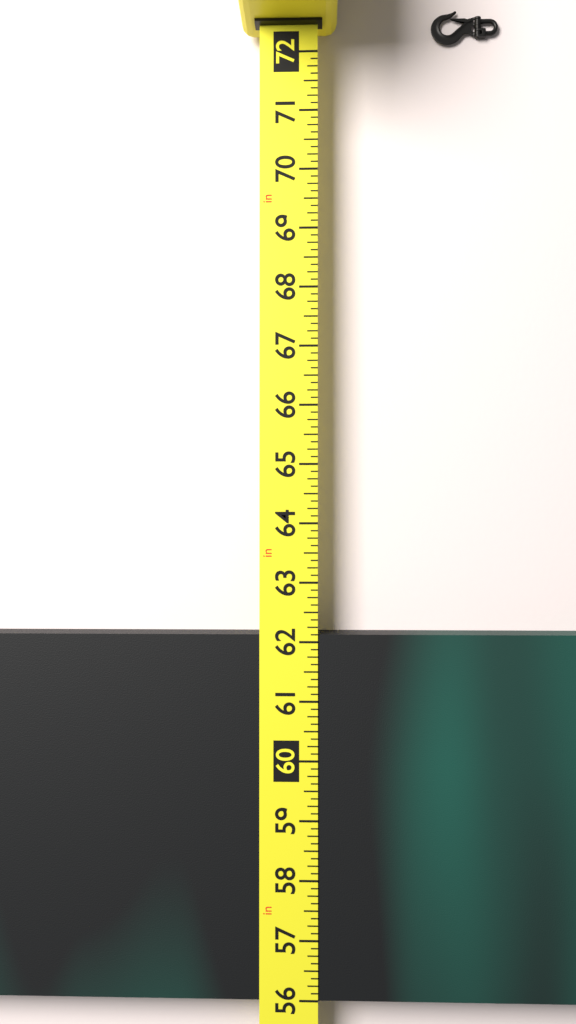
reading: 62.125 in
